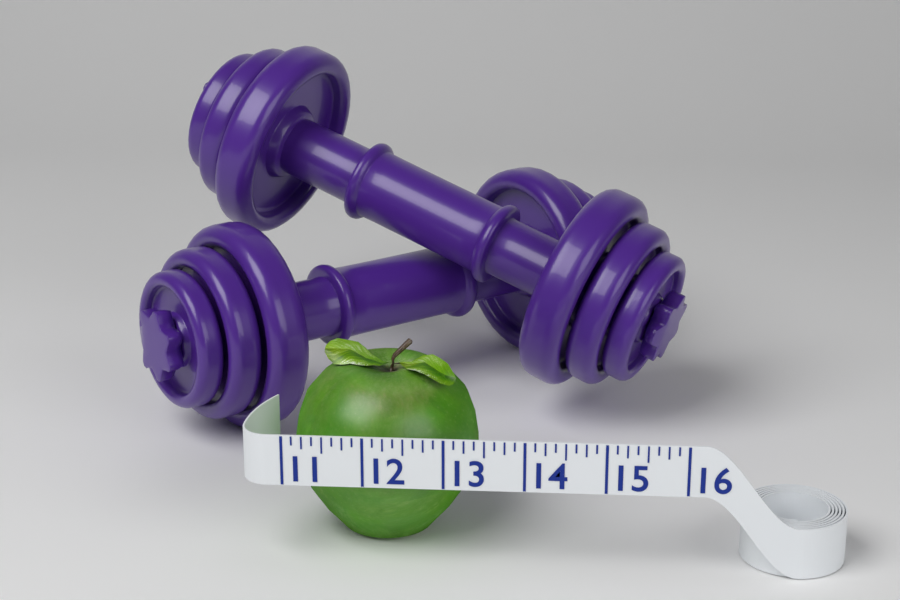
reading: 13.375 (no unit)
